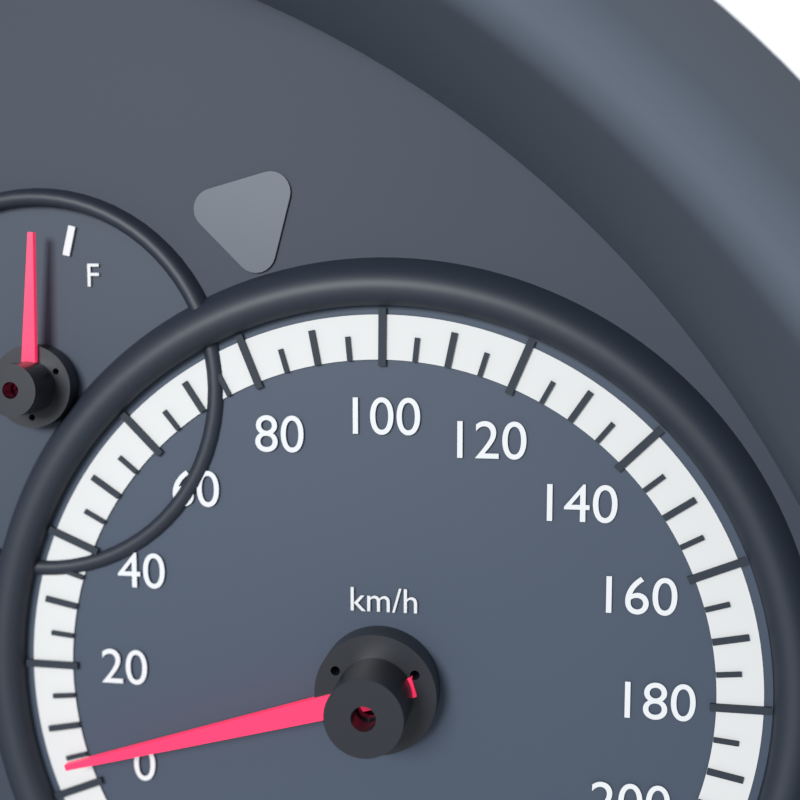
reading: 5 km/h
